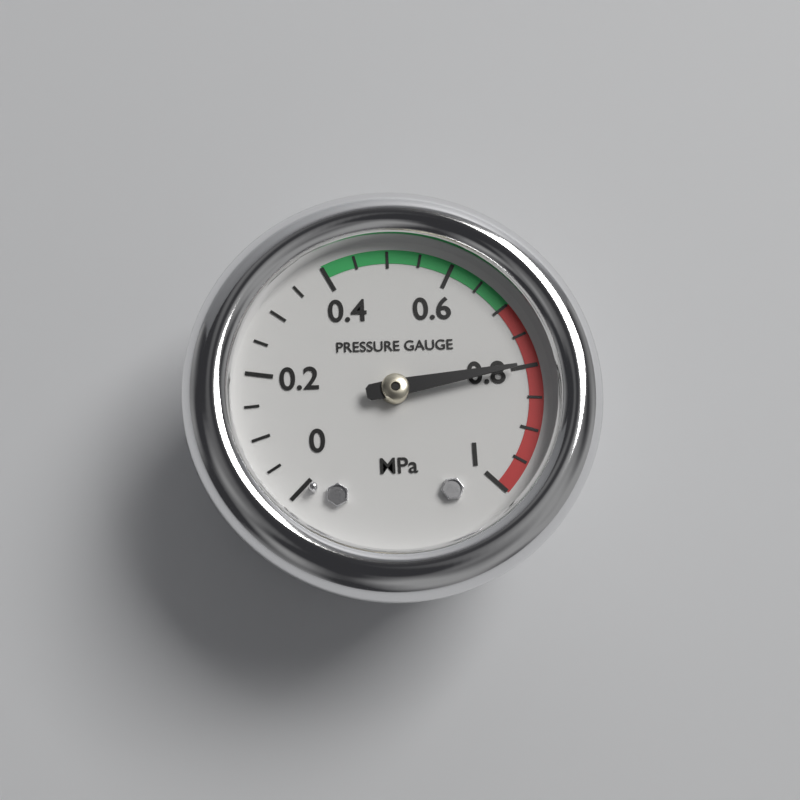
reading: 0.80 MPa
